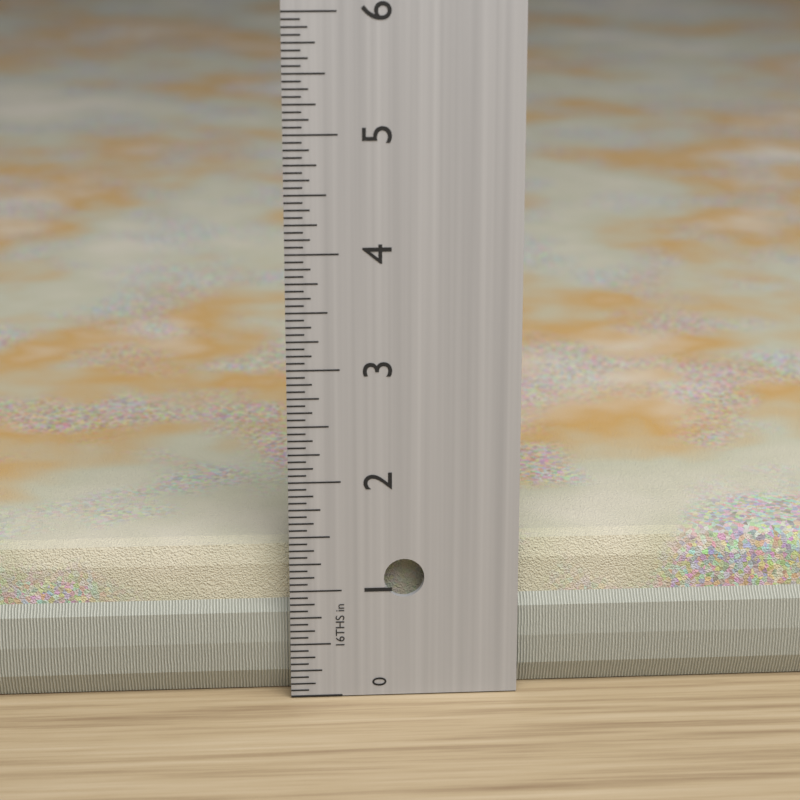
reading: 1.3750 in
